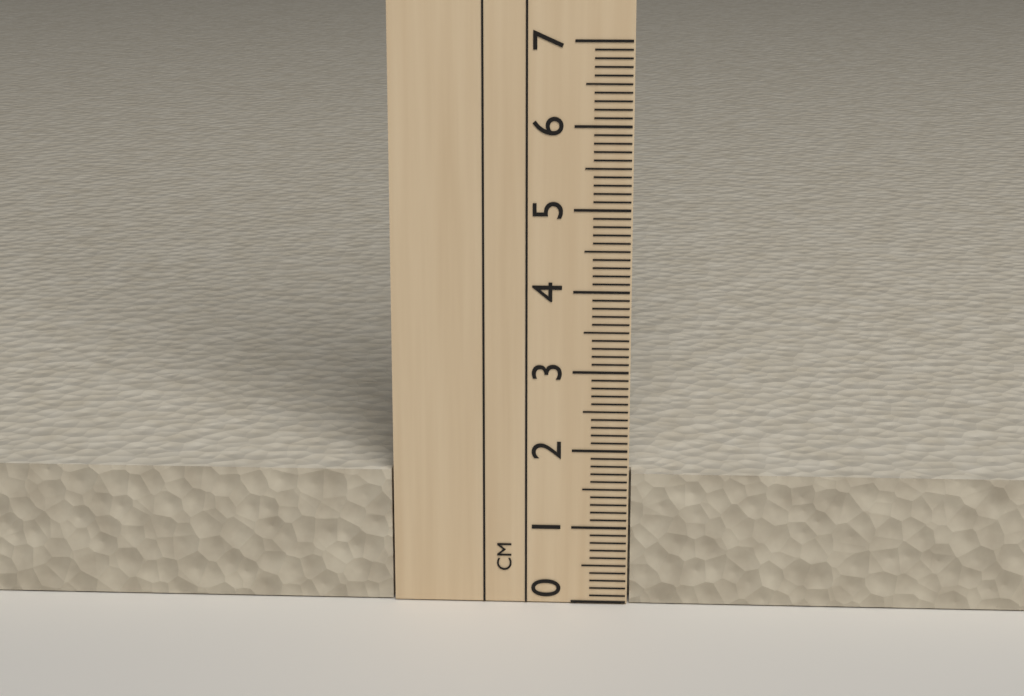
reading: 1.7 cm
